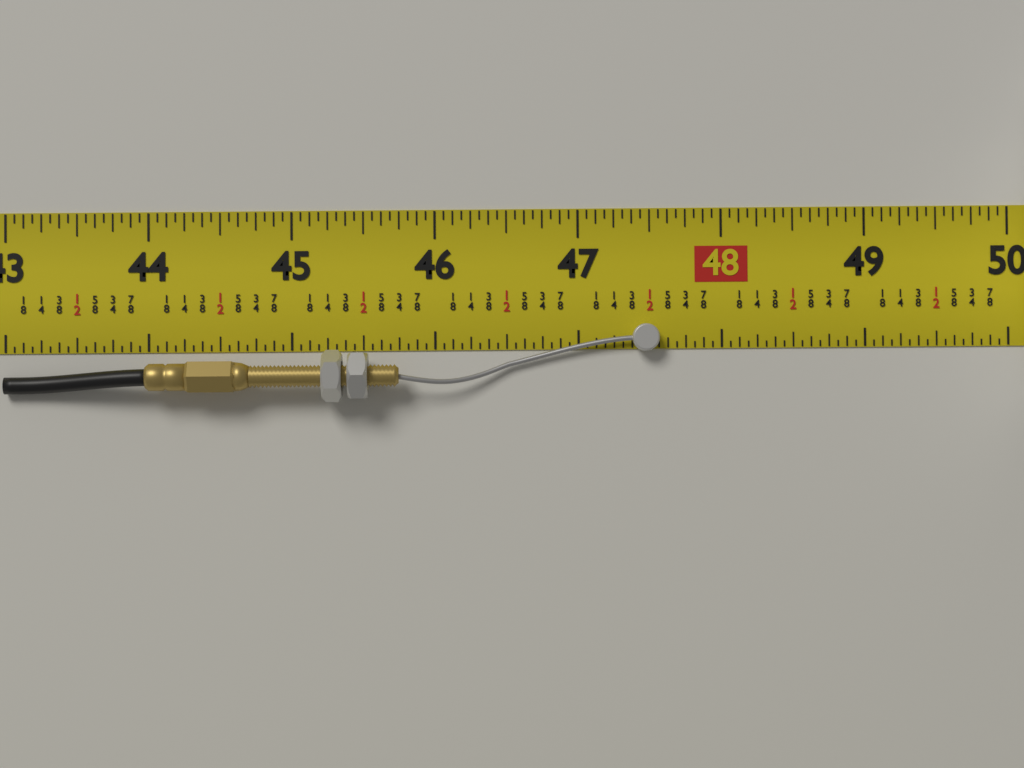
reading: 47.5625 in
